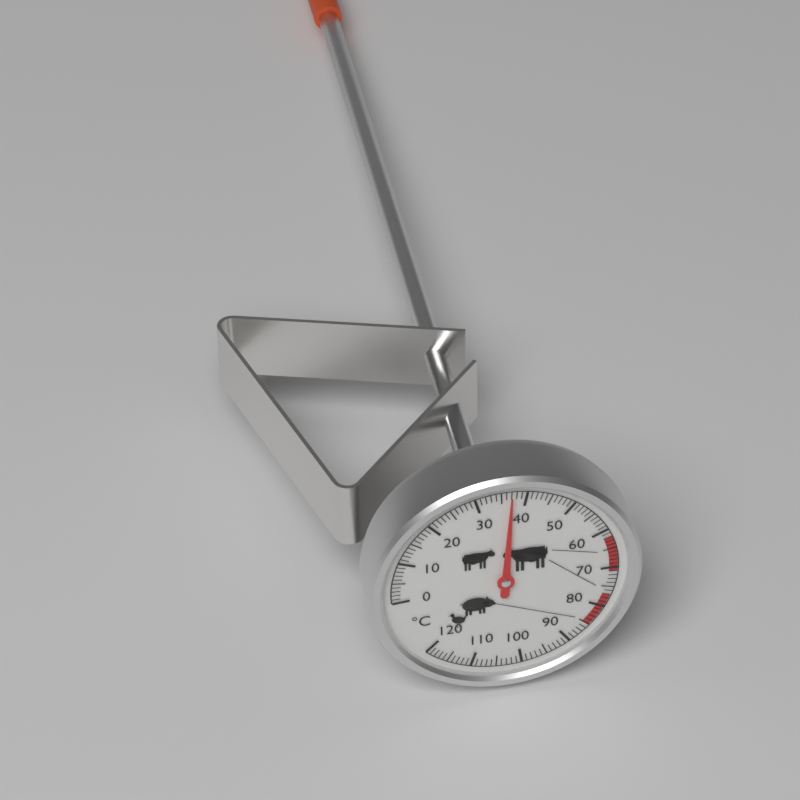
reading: 37 °C
